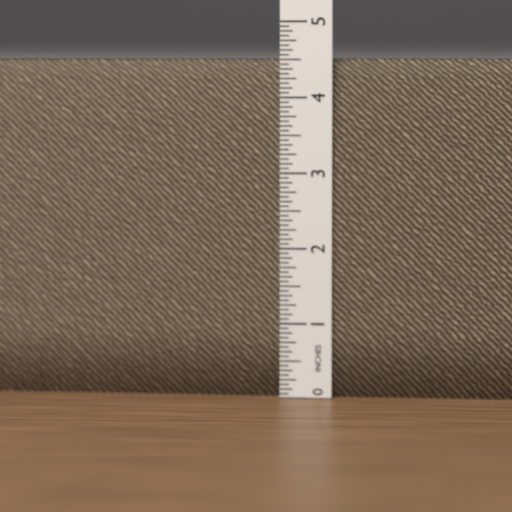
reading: 4.5000 in
